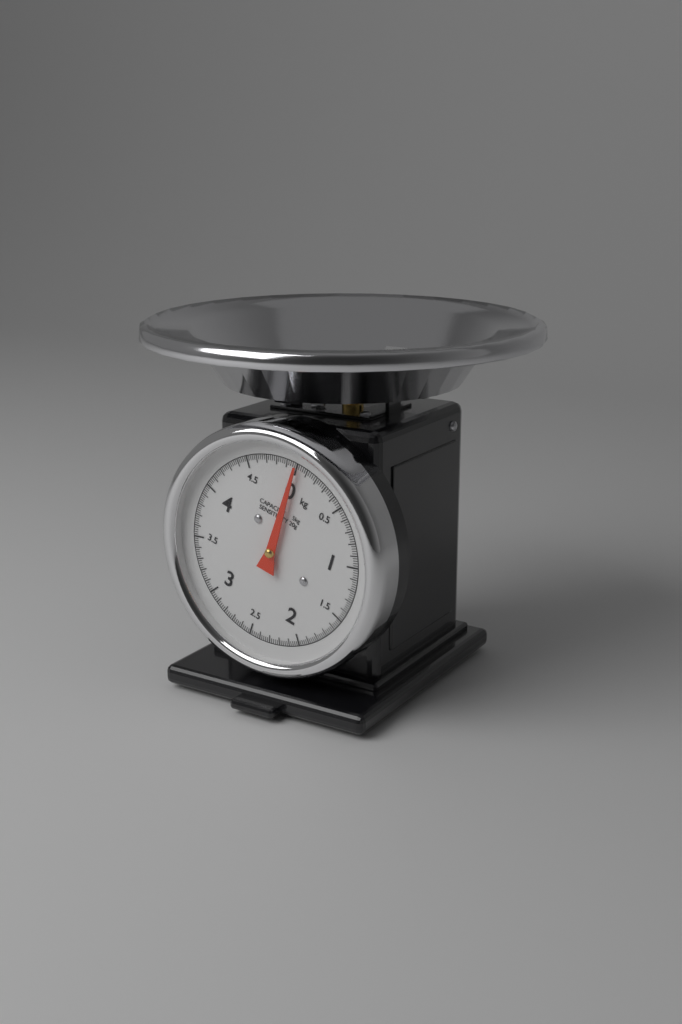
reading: 0.00 kg
